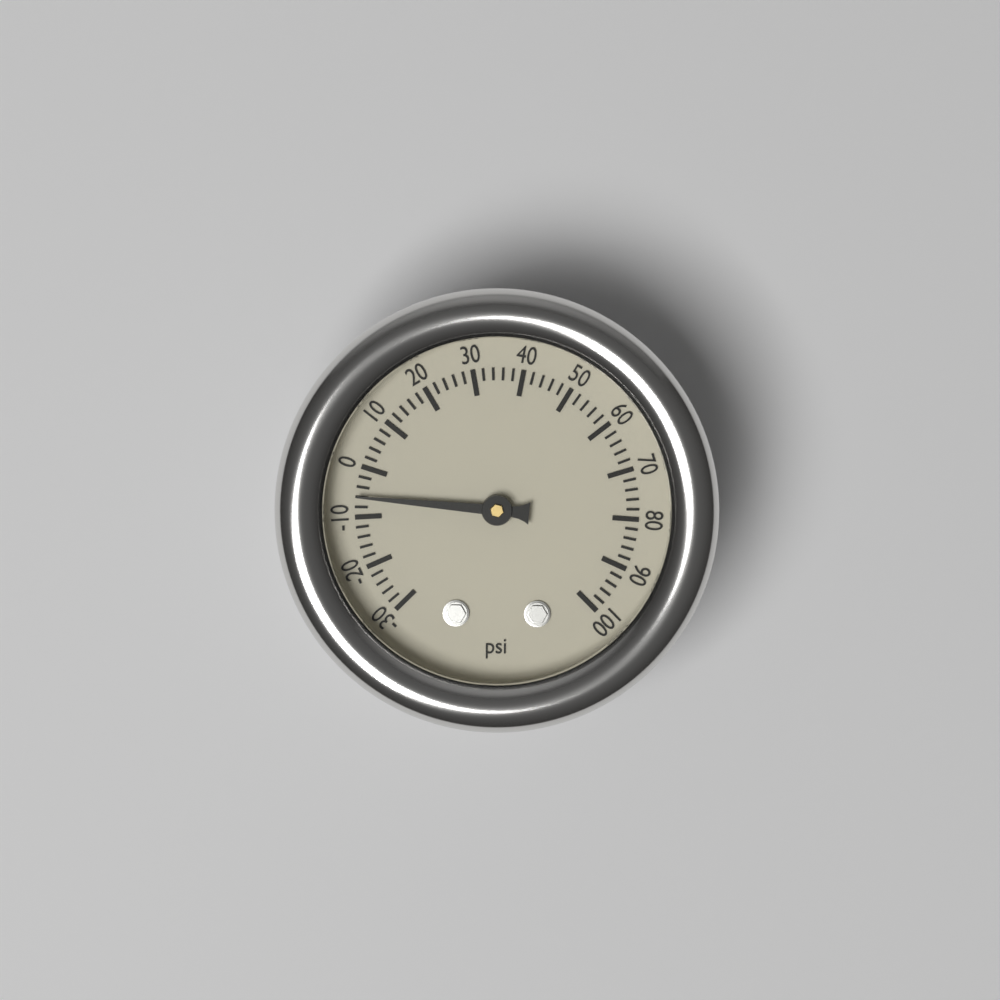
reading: -6 psi
